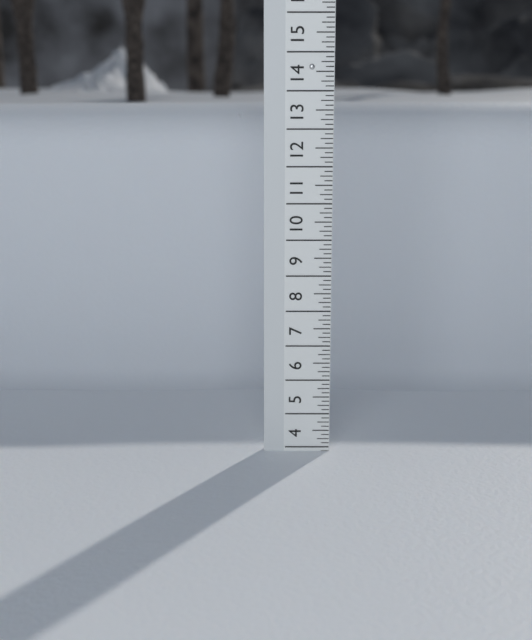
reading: 3.875 (no unit)
